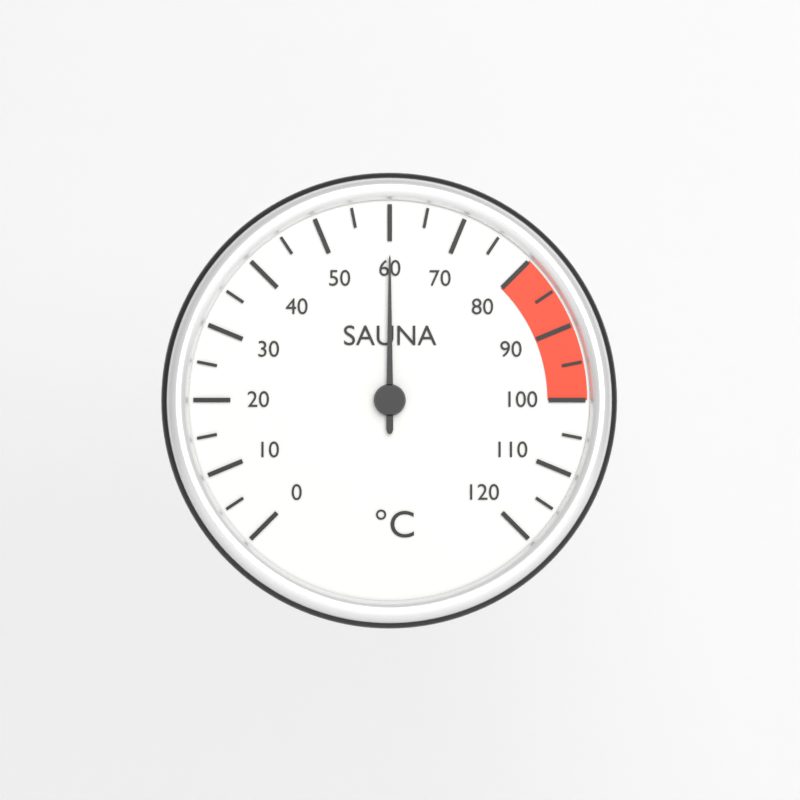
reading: 60 °C
